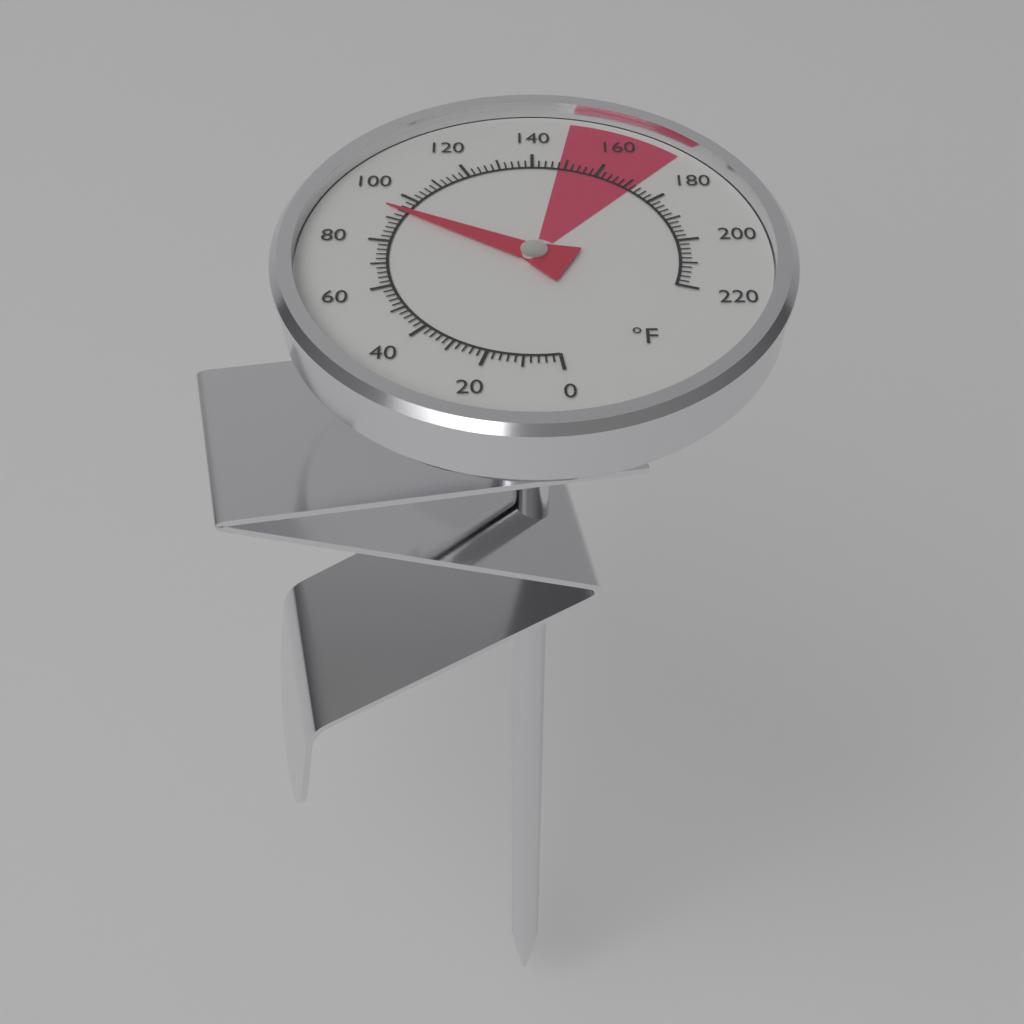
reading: 94 °F
